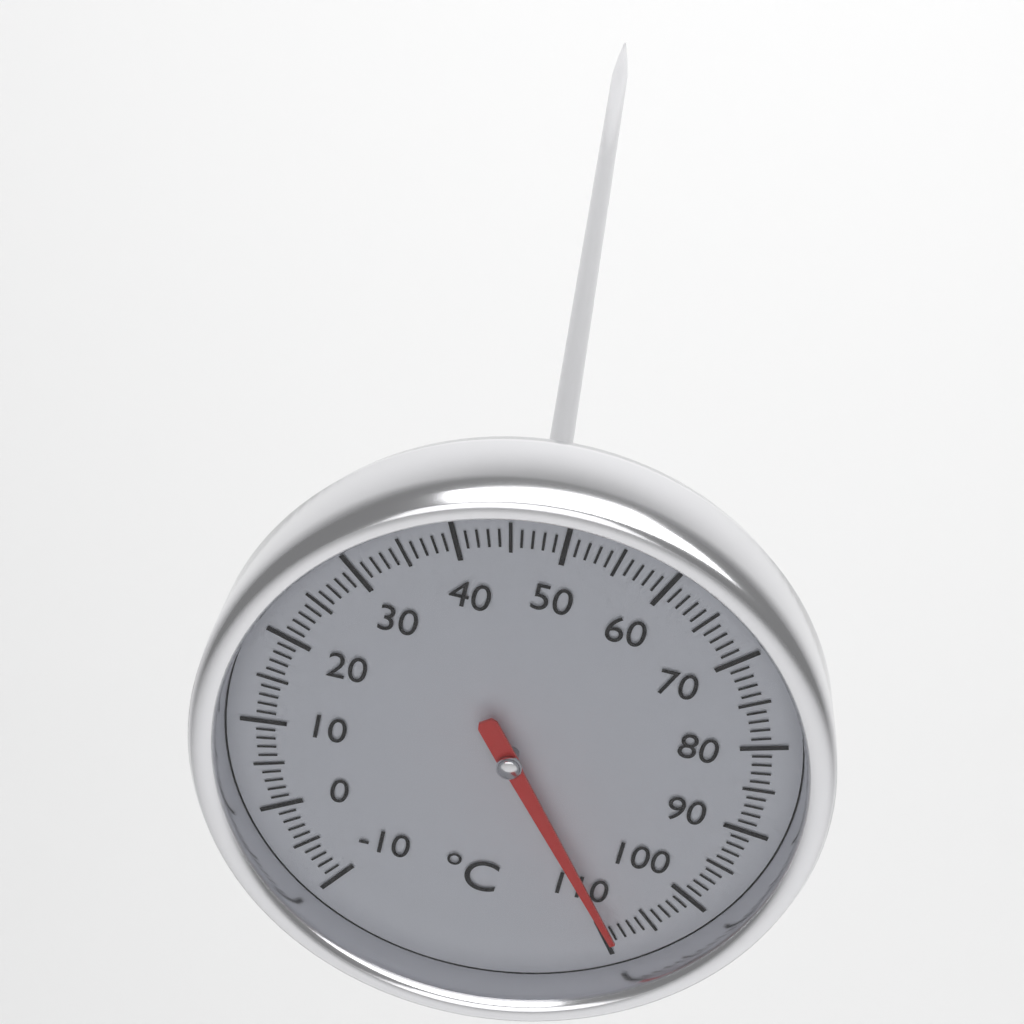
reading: 109 °C
